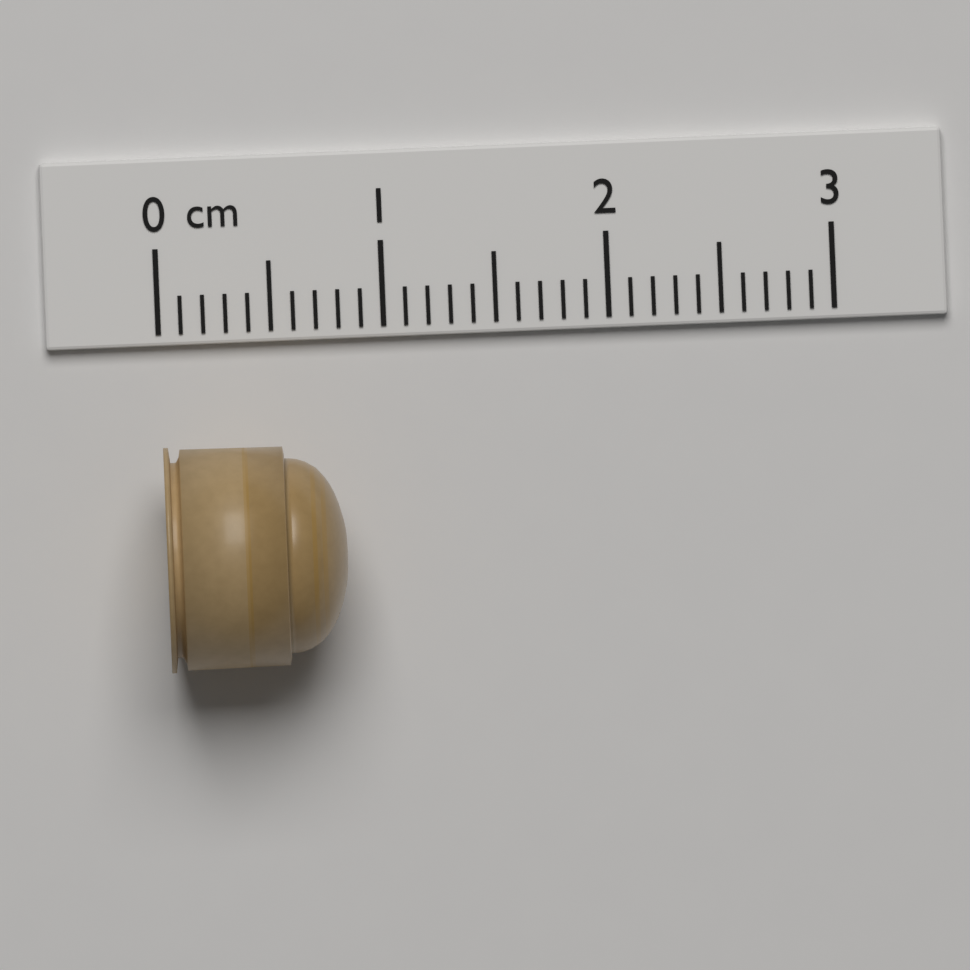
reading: 0.8 cm
